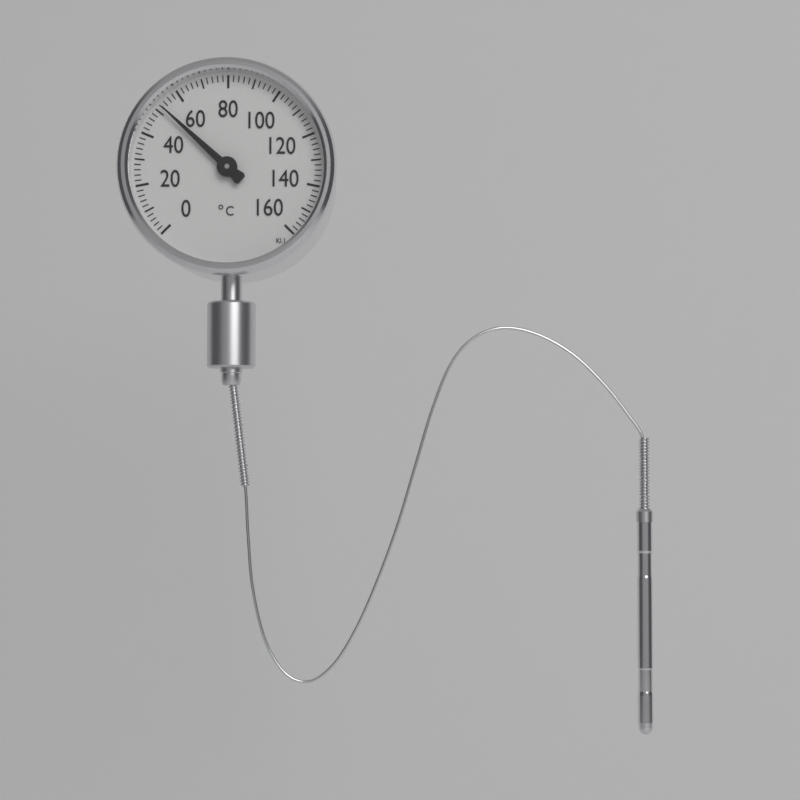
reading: 52 °C
